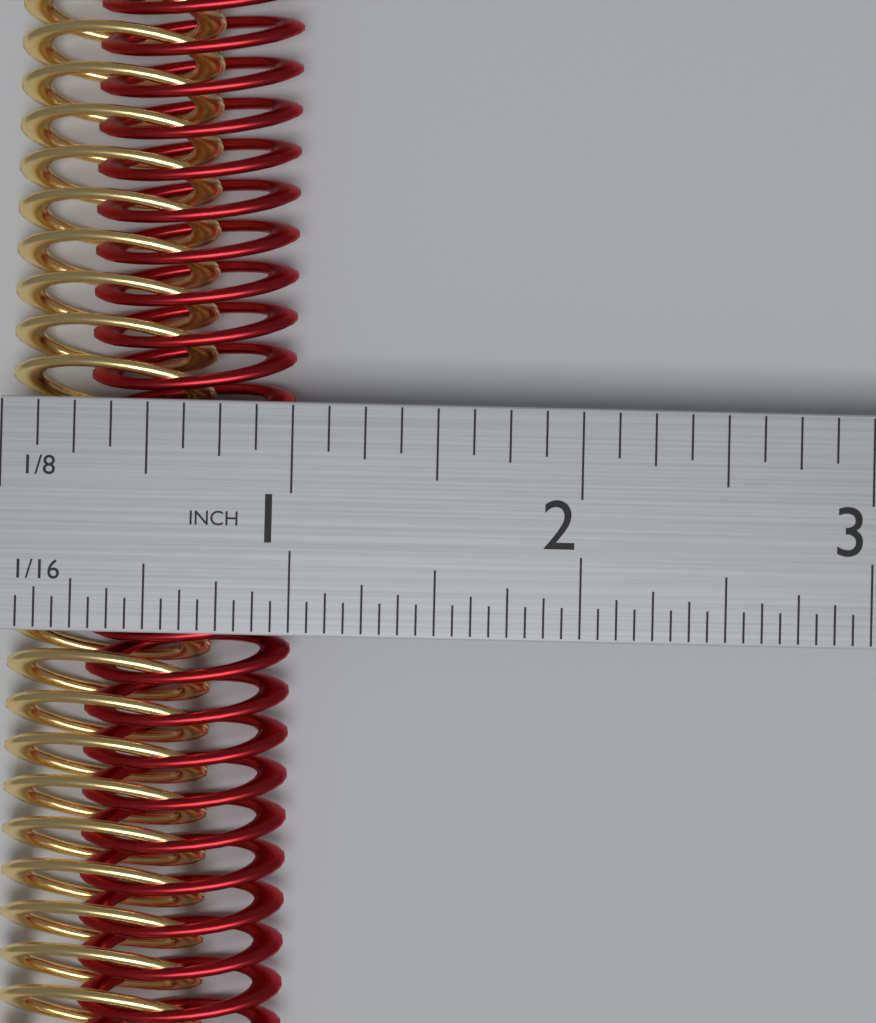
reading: 1.0000 in
